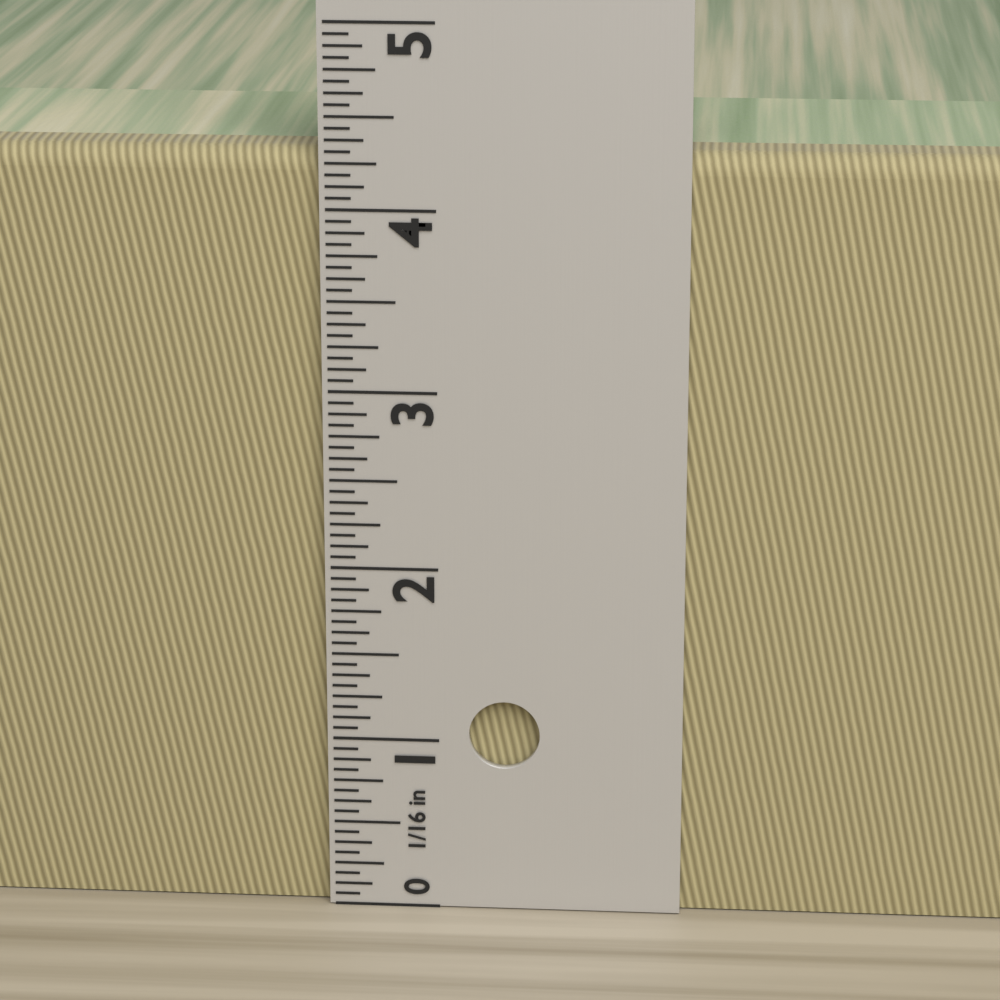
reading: 4.3125 in
